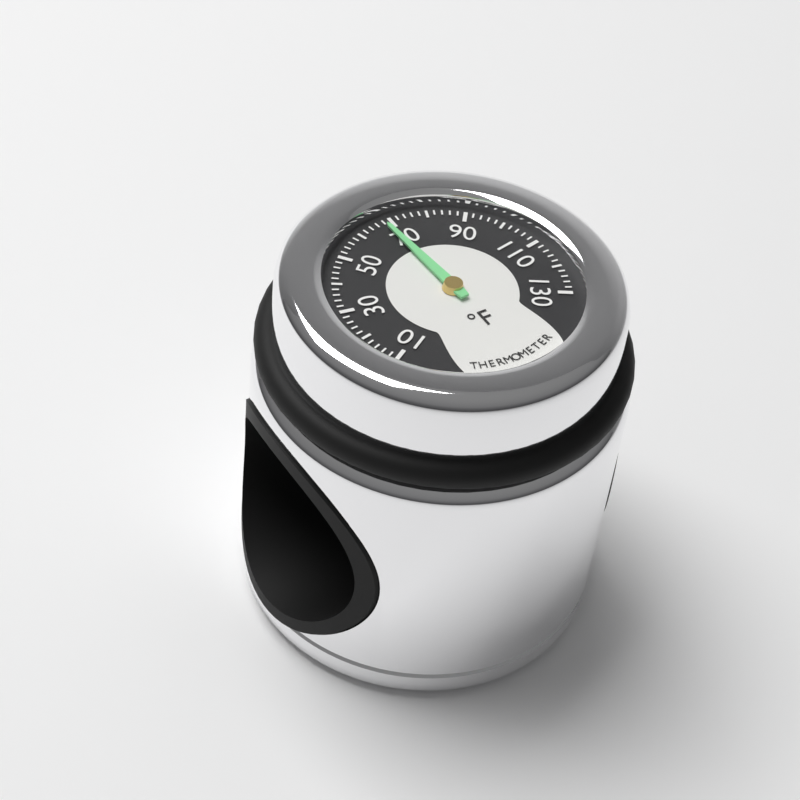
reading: 68 °F
